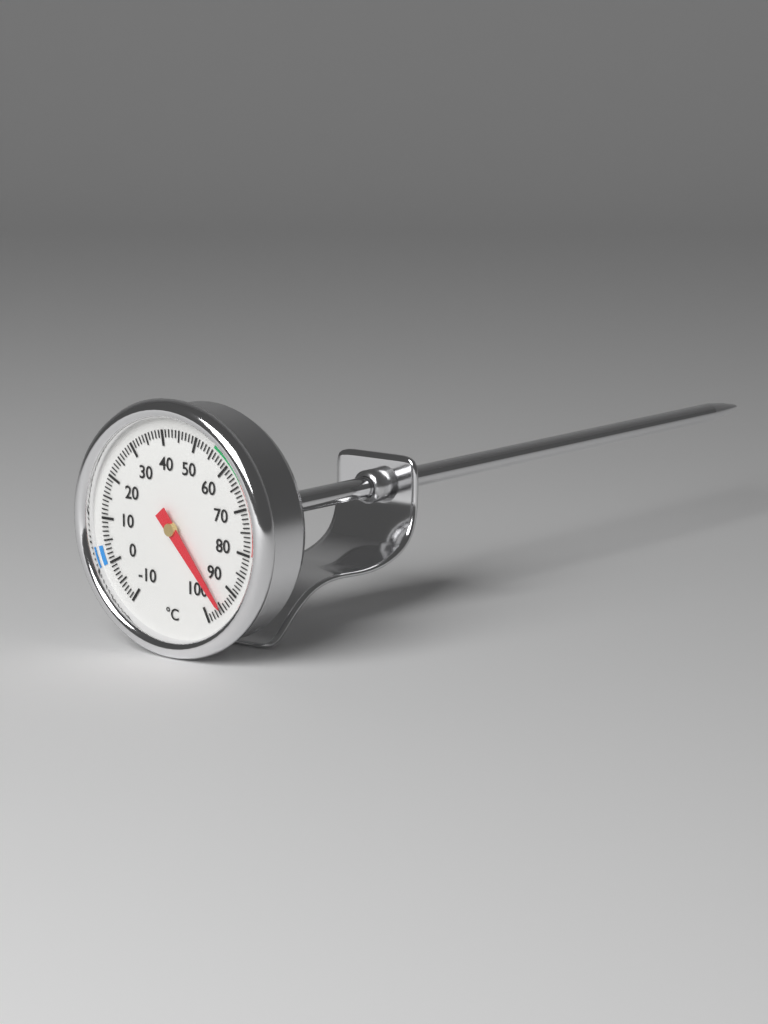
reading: 95 °C
